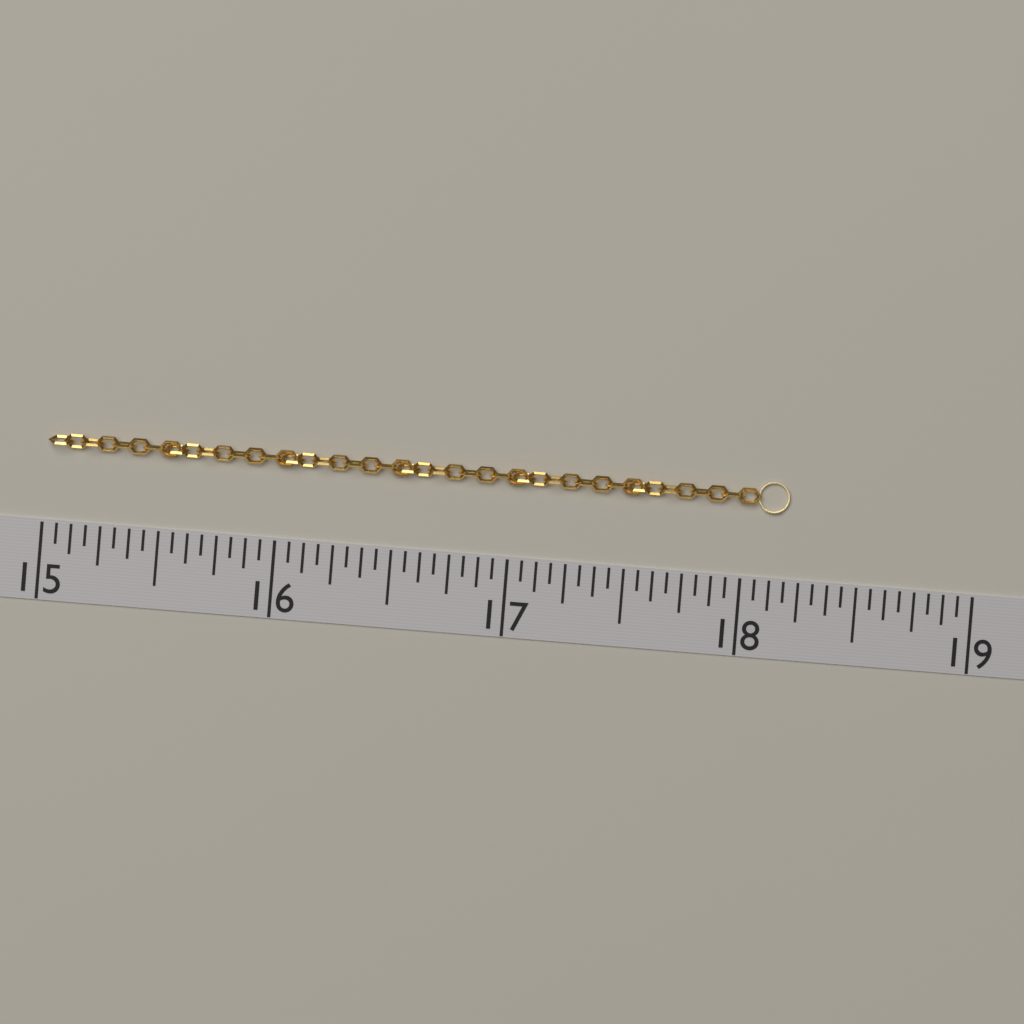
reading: 18.1875 (no unit)
